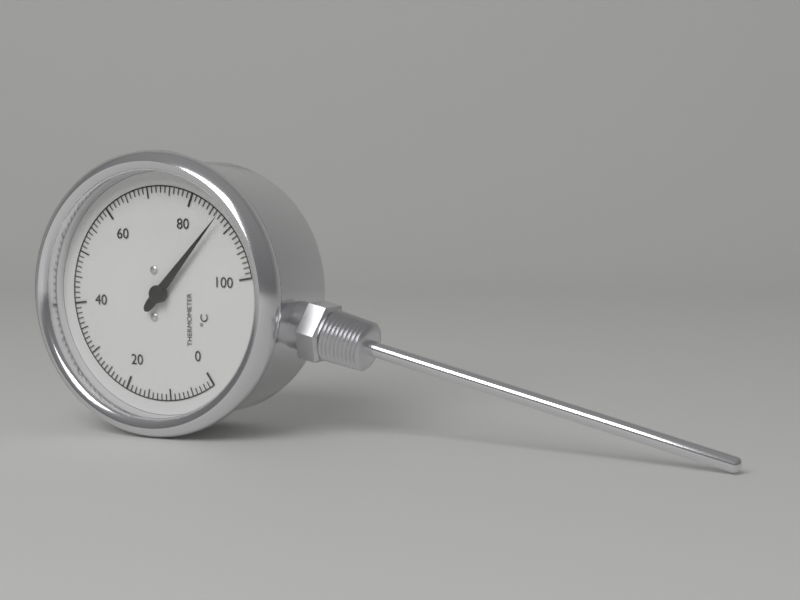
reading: 87 °C
